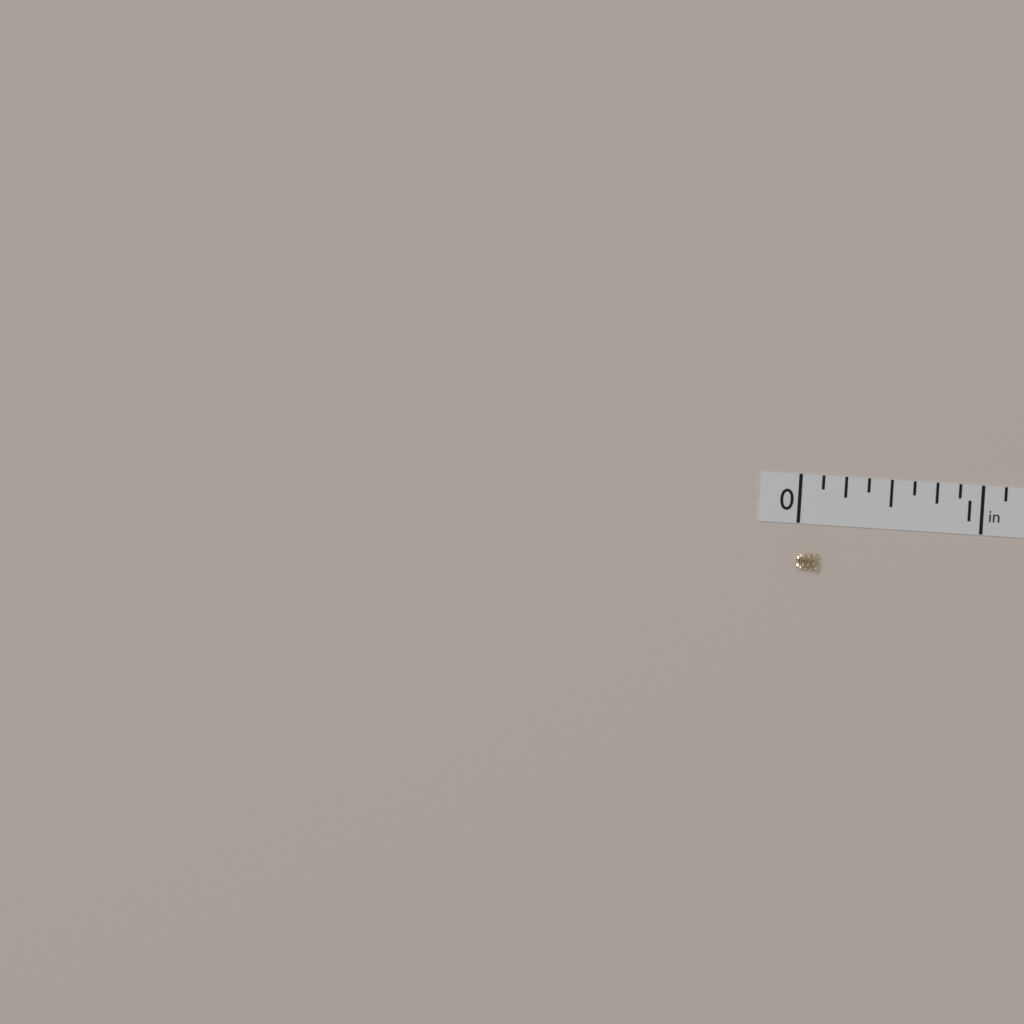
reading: 0.125 in
